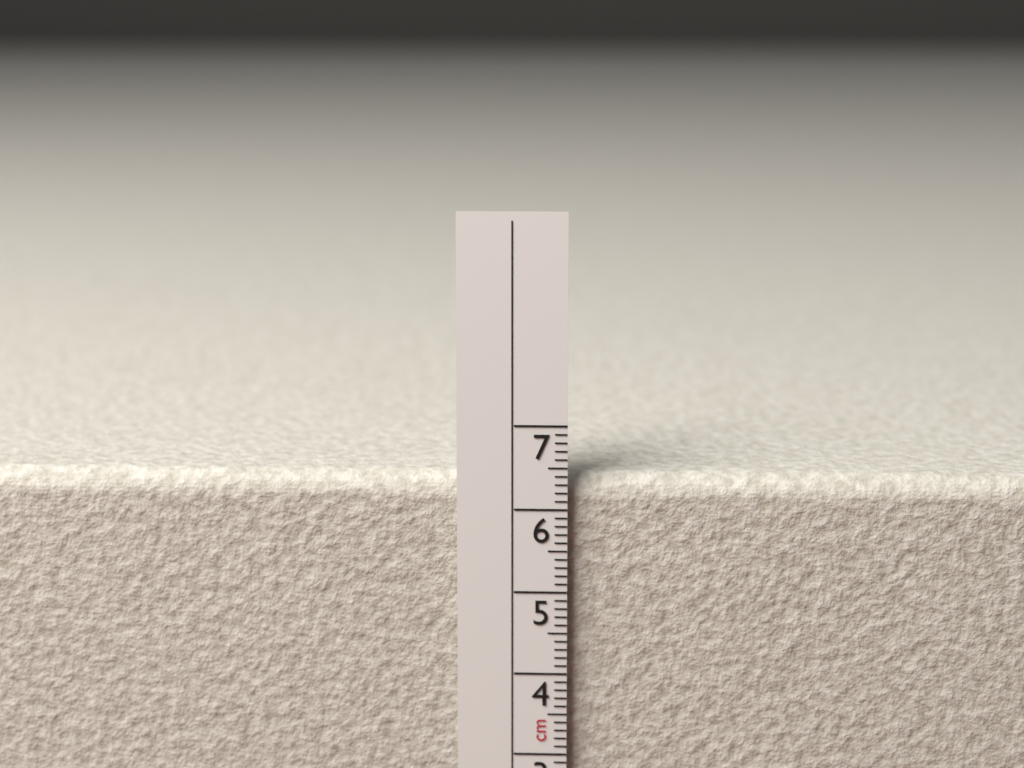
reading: 6.4 cm
